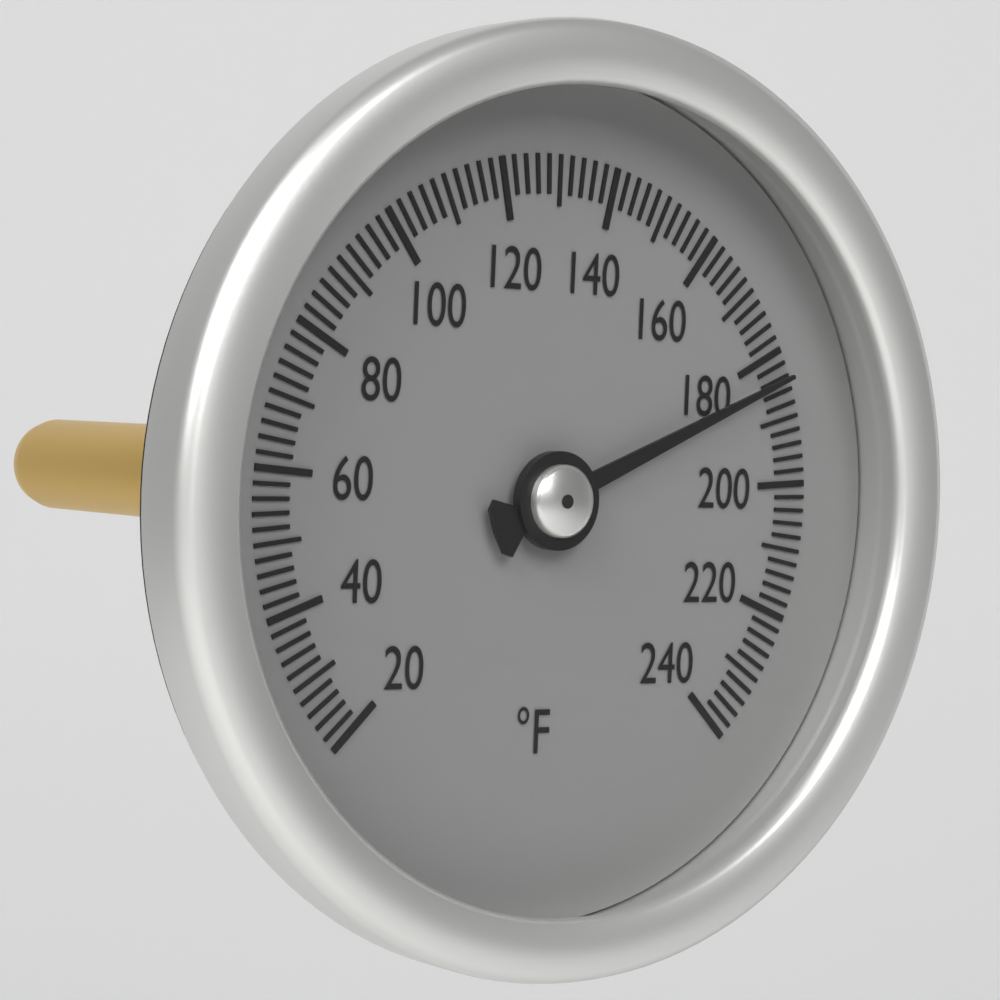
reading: 184 °F
